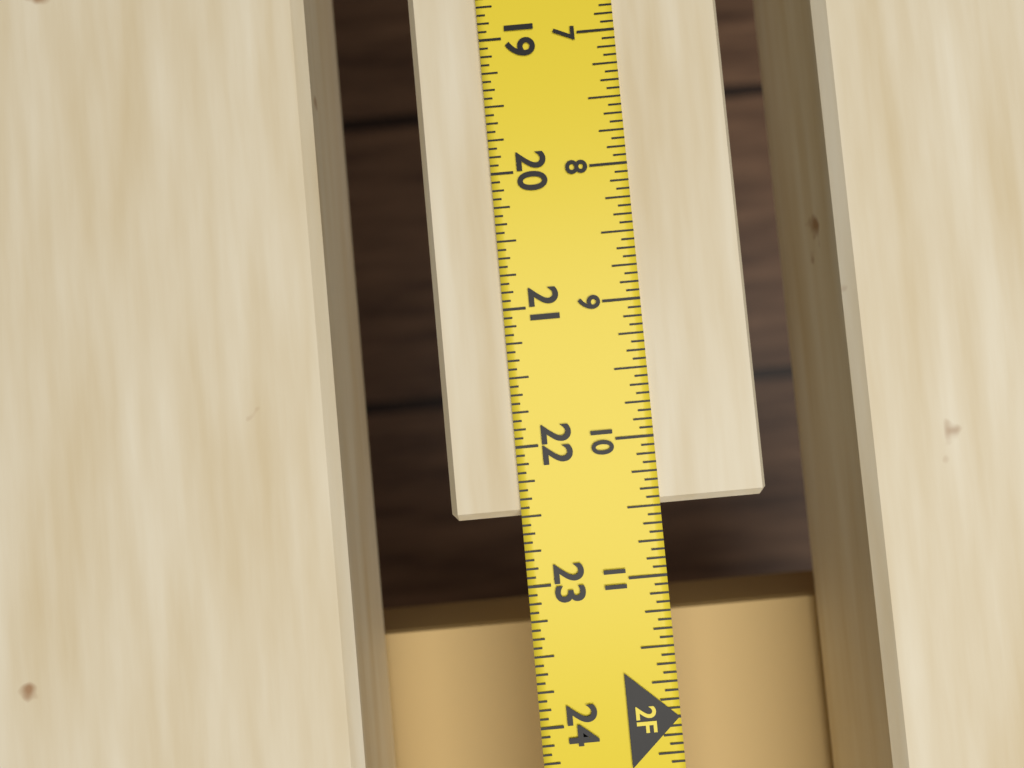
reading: 22.5000 in
